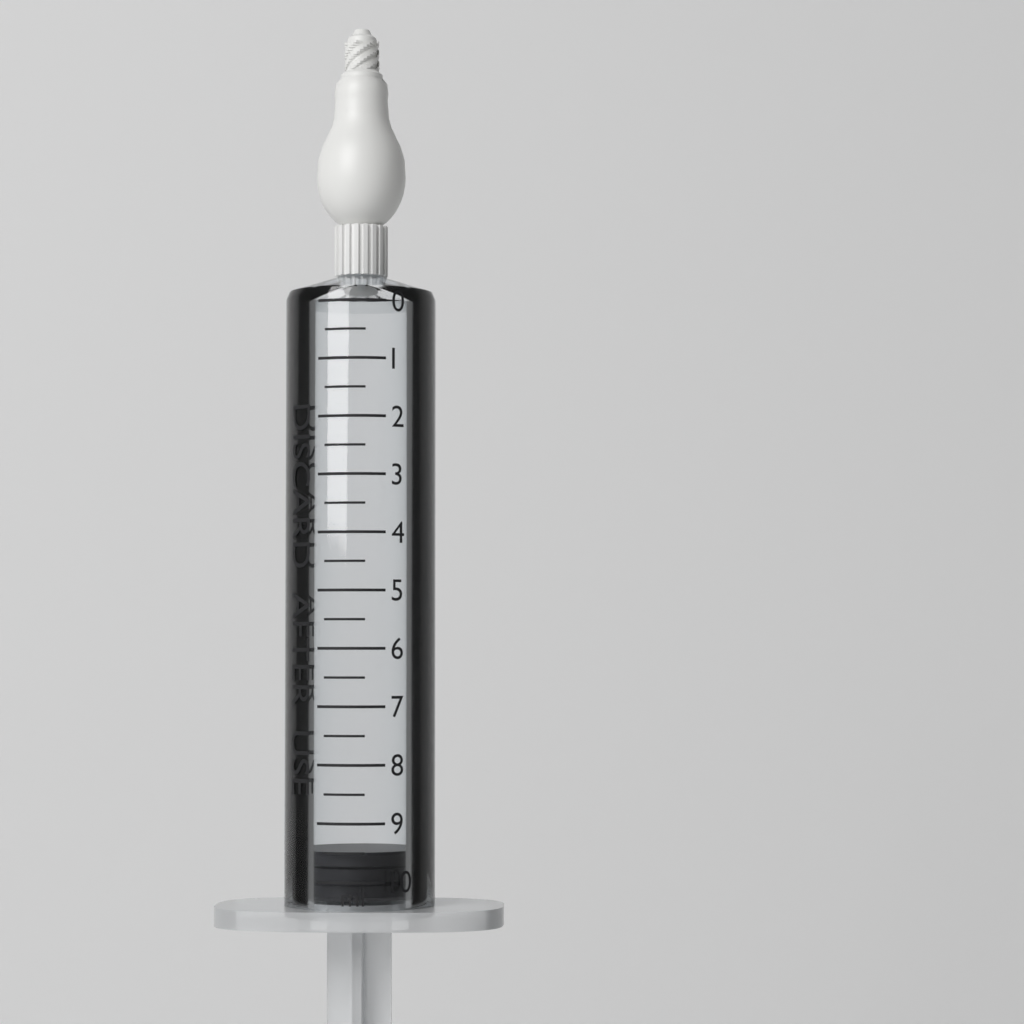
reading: 9.5 ml
